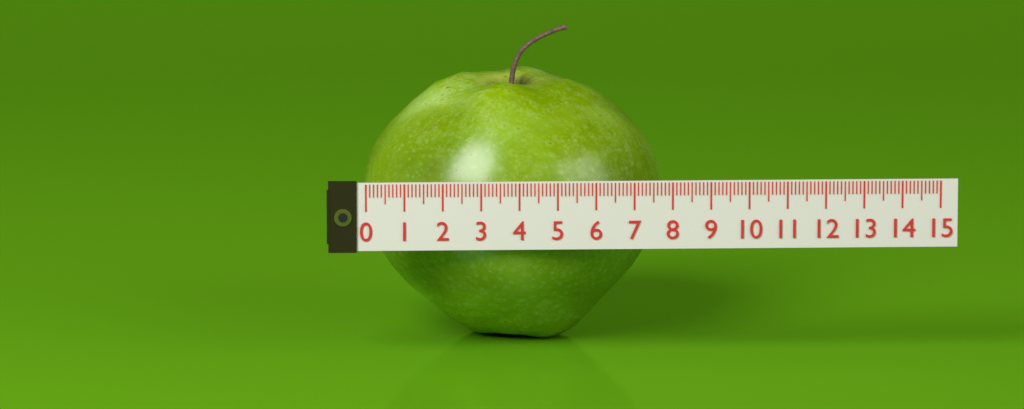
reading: 7.9 (no unit)
